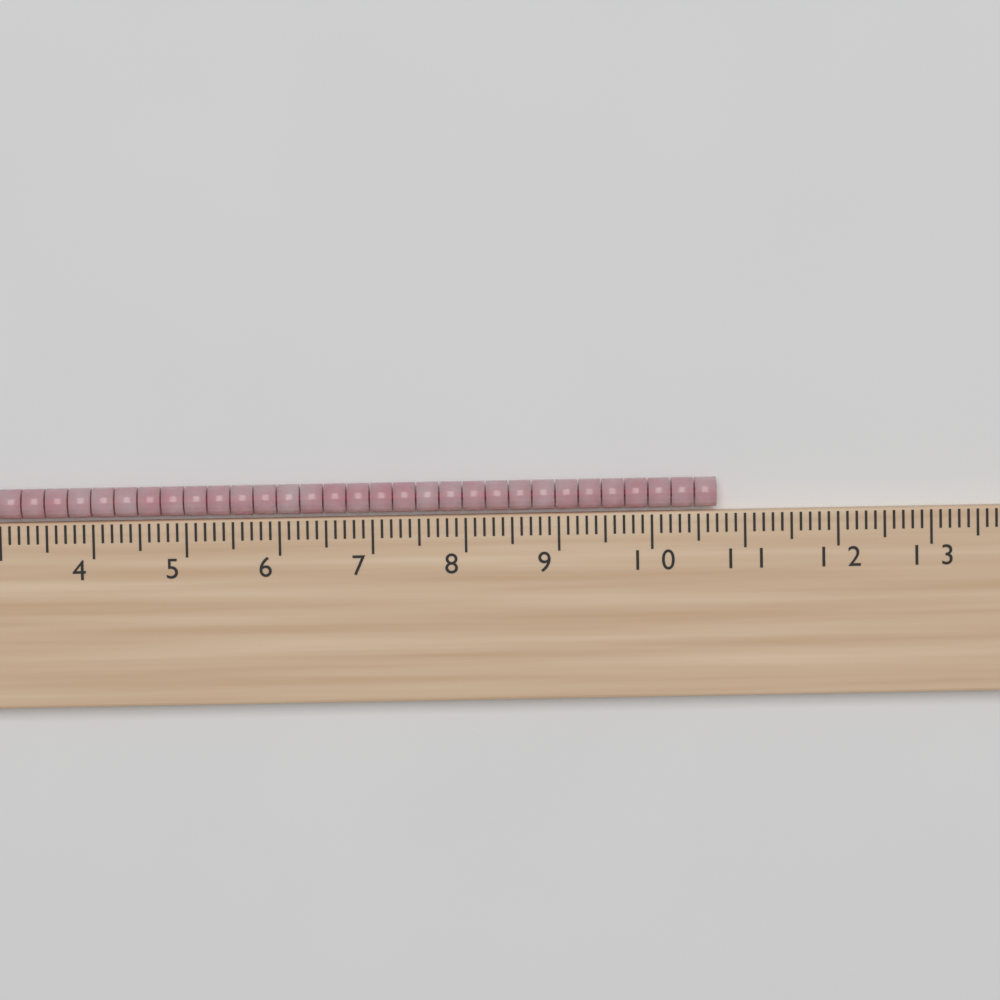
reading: 10.7 cm
